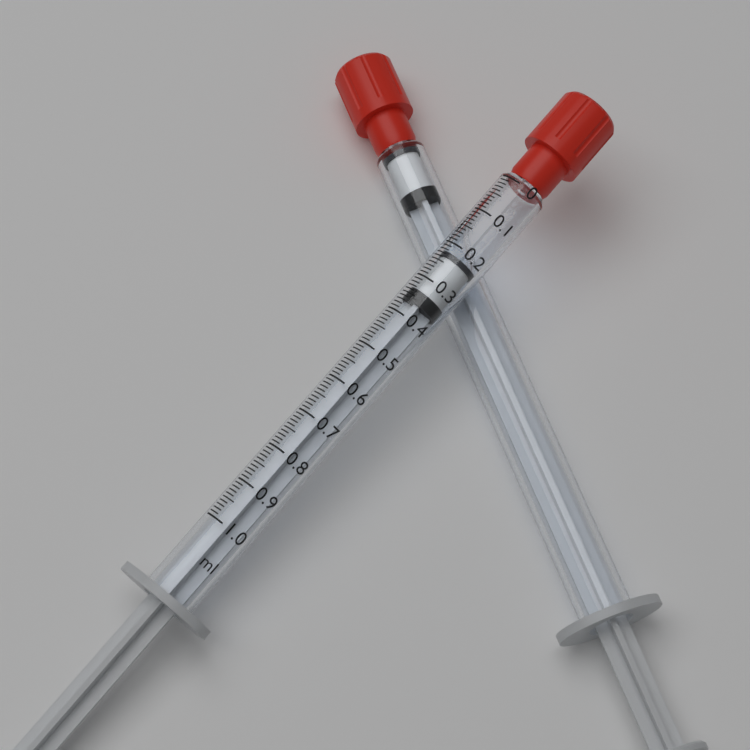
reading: 0.22 ml
